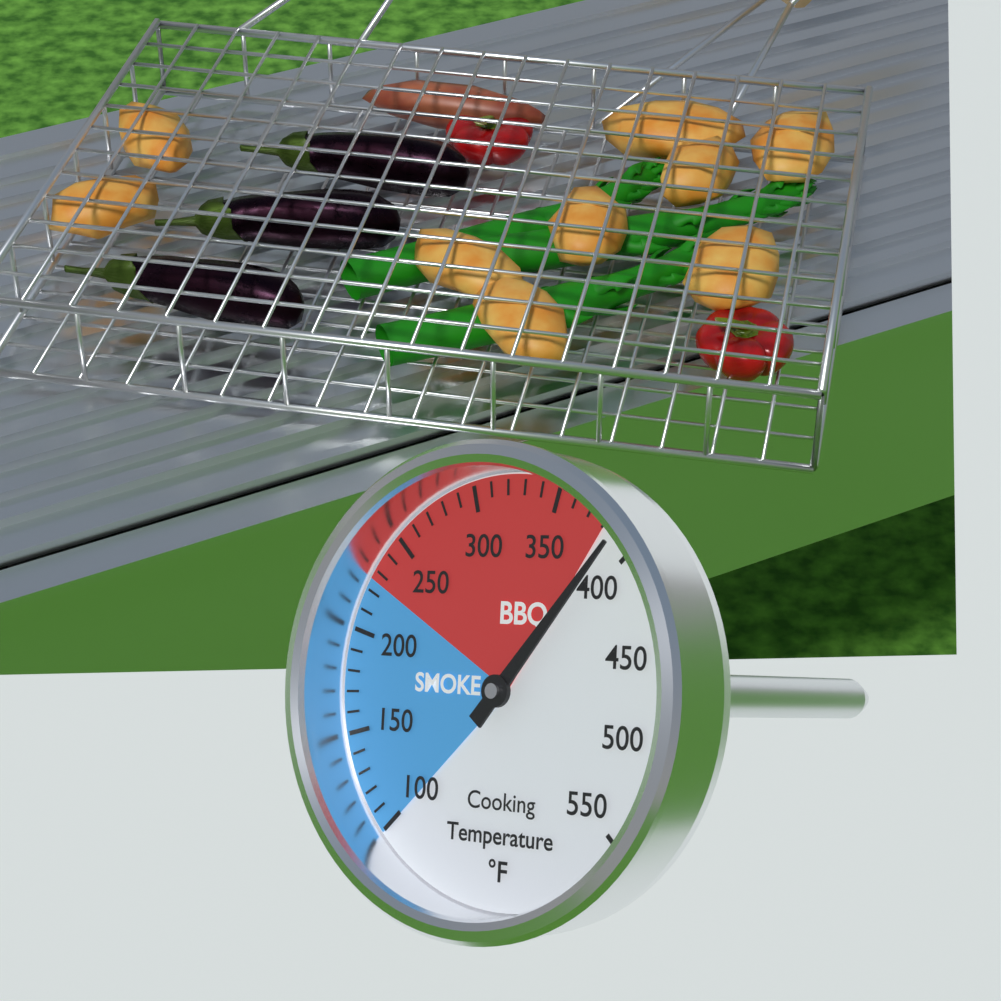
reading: 390 °F
